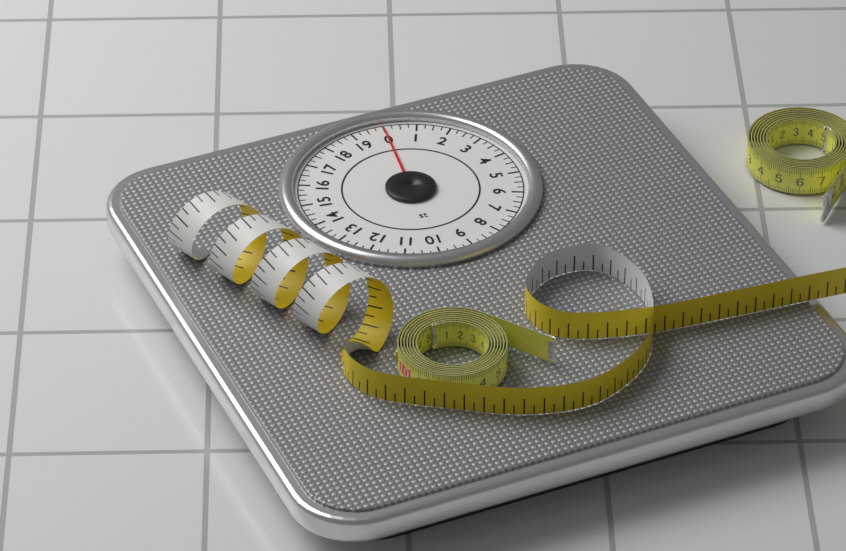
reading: 0.00 st
